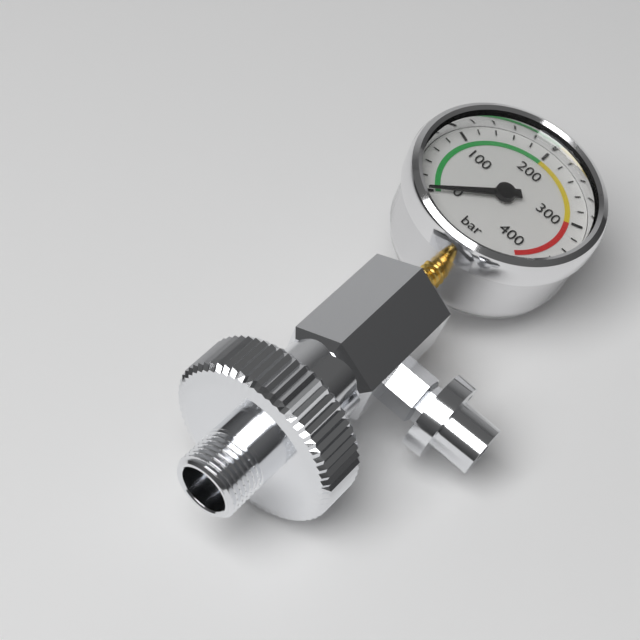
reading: 0 bar
